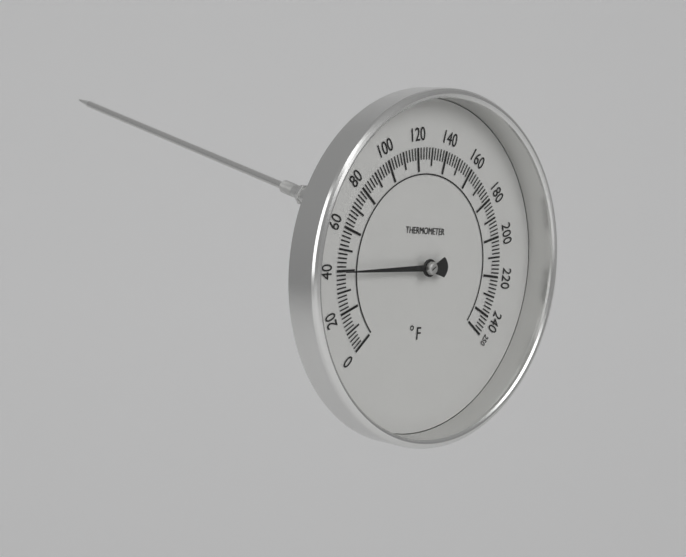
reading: 40 °F
